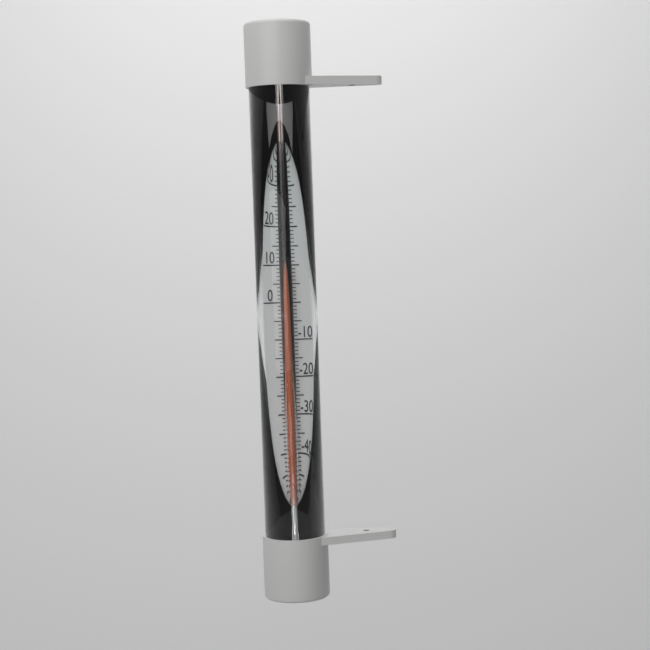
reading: 10 °C
